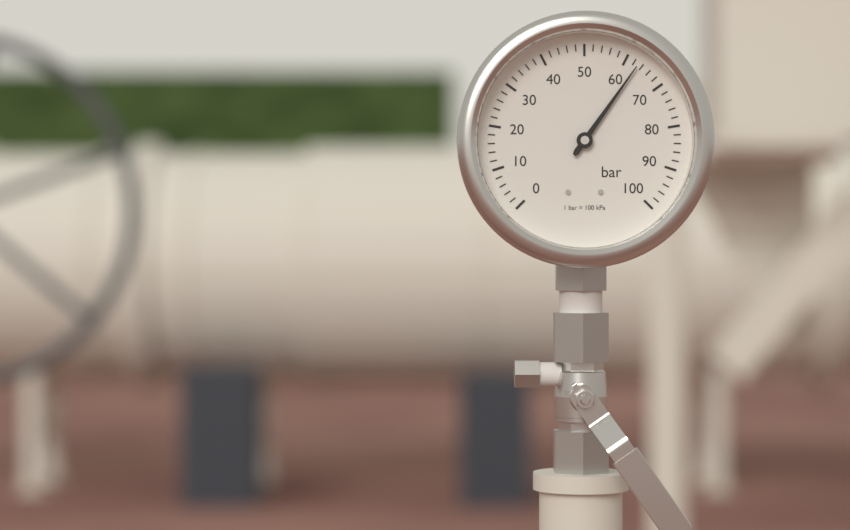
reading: 63 bar
